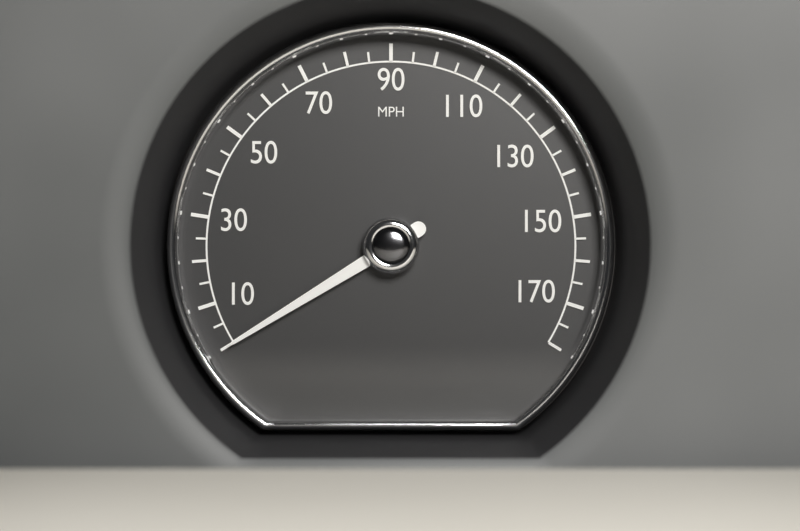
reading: 0 MPH
